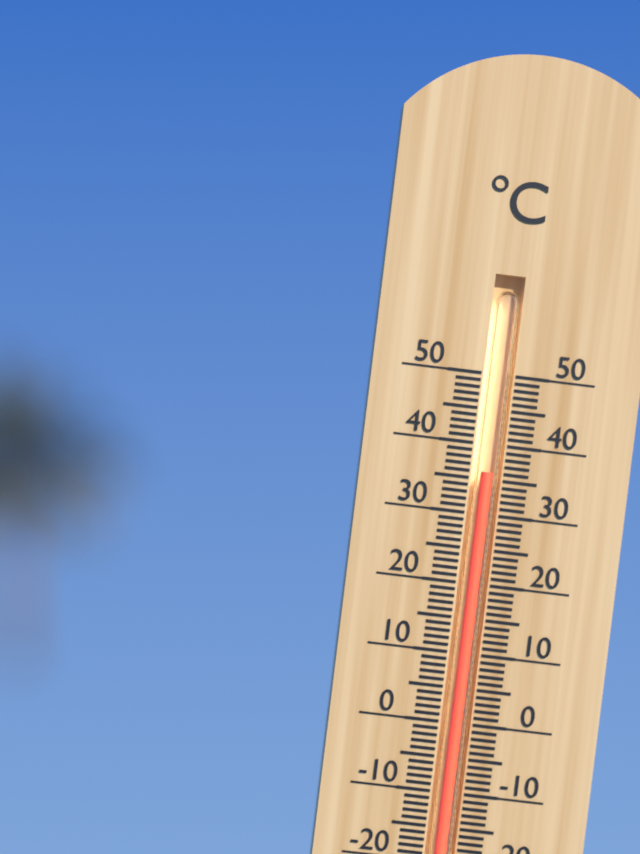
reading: 36 °C
